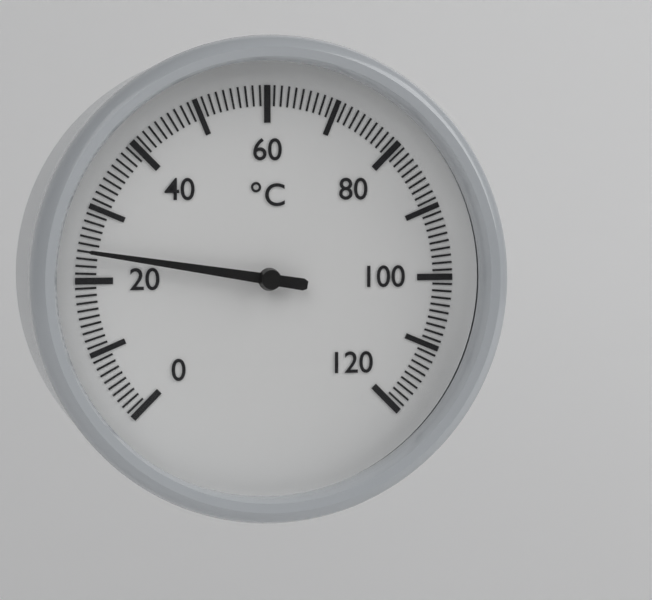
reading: 24 °C
